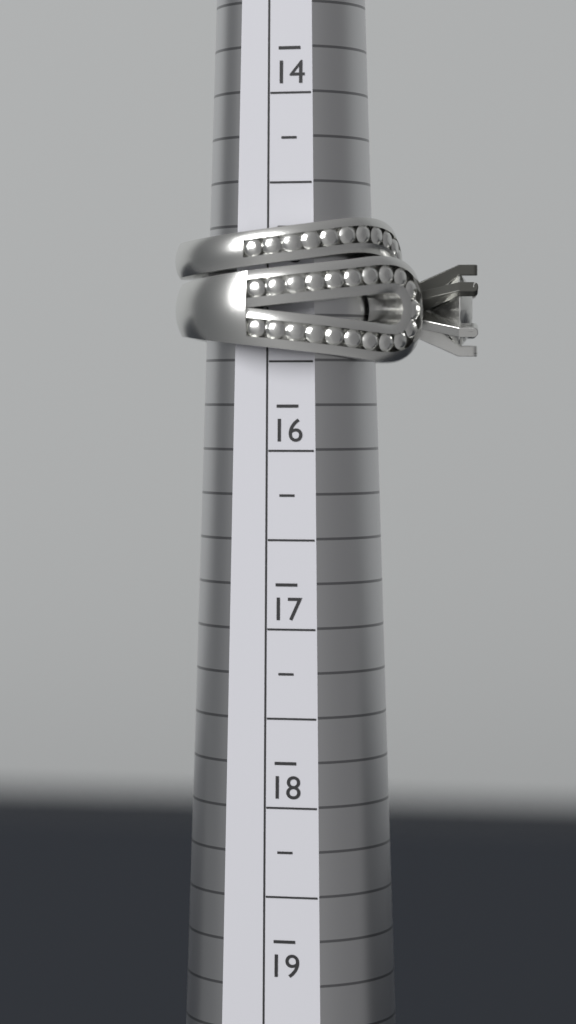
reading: 15.75 (no unit)
